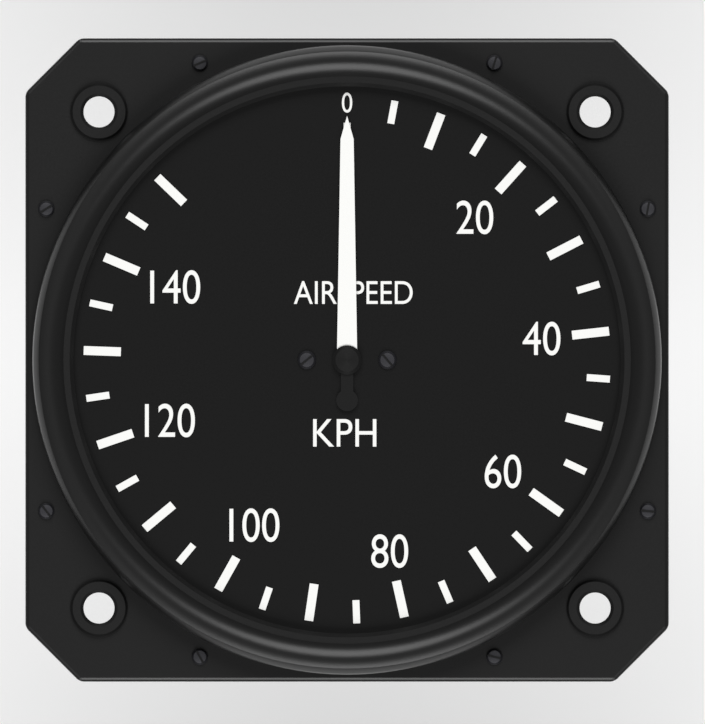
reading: 0 km/h
